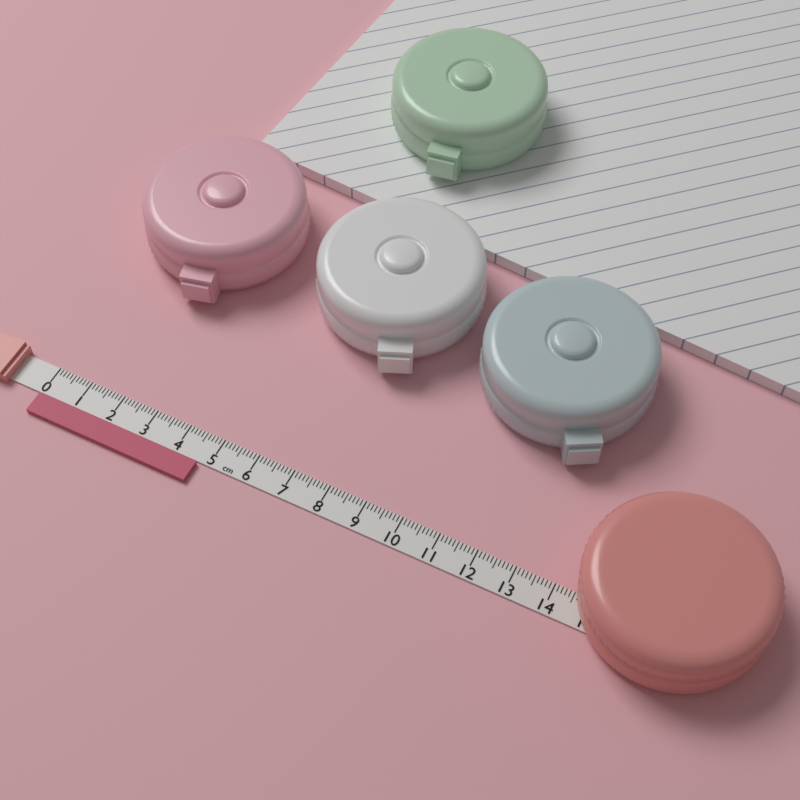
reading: 4.7 cm
